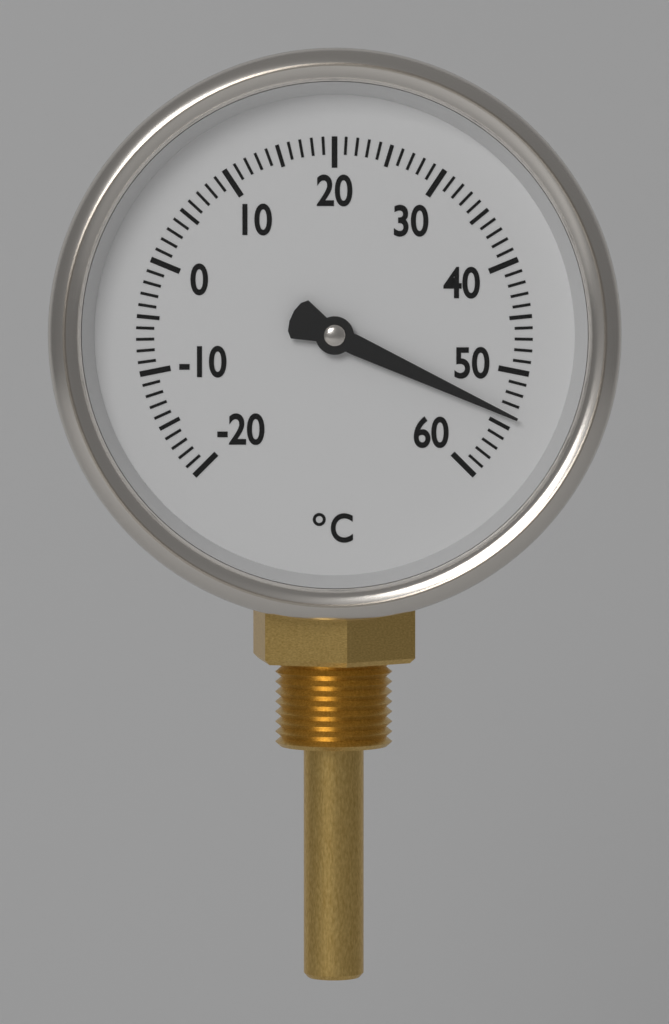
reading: 54 °C
